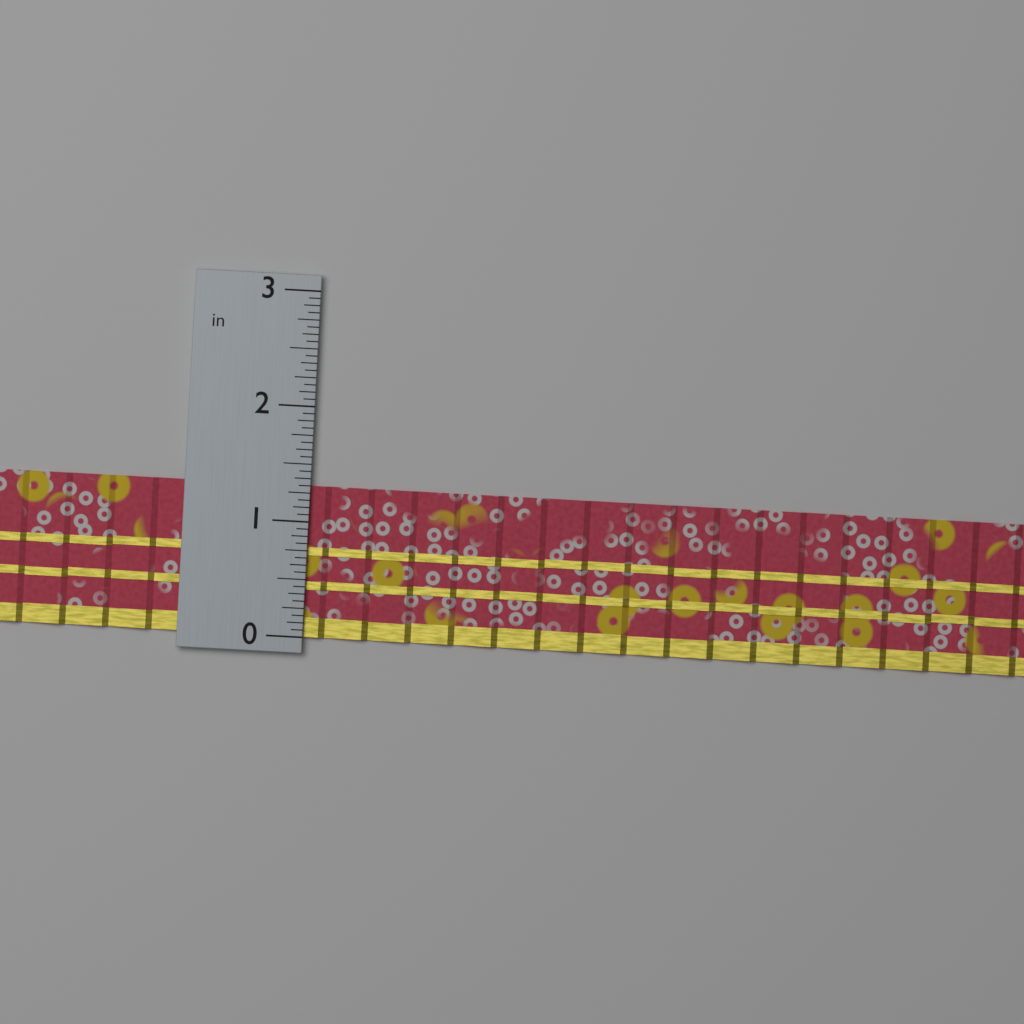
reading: 1.3125 in
